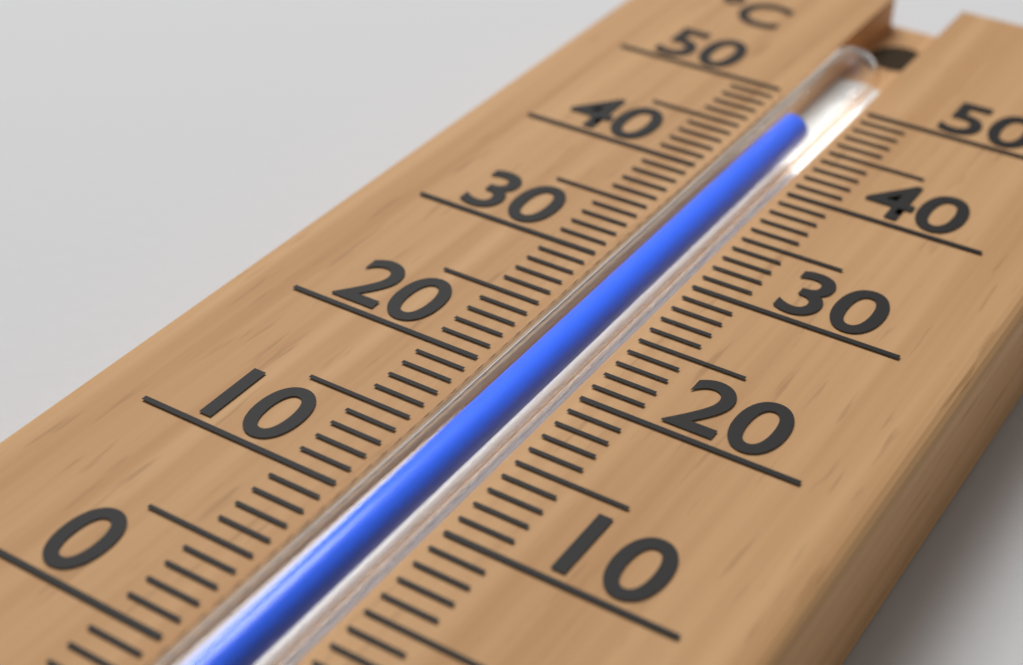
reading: 46 °C
